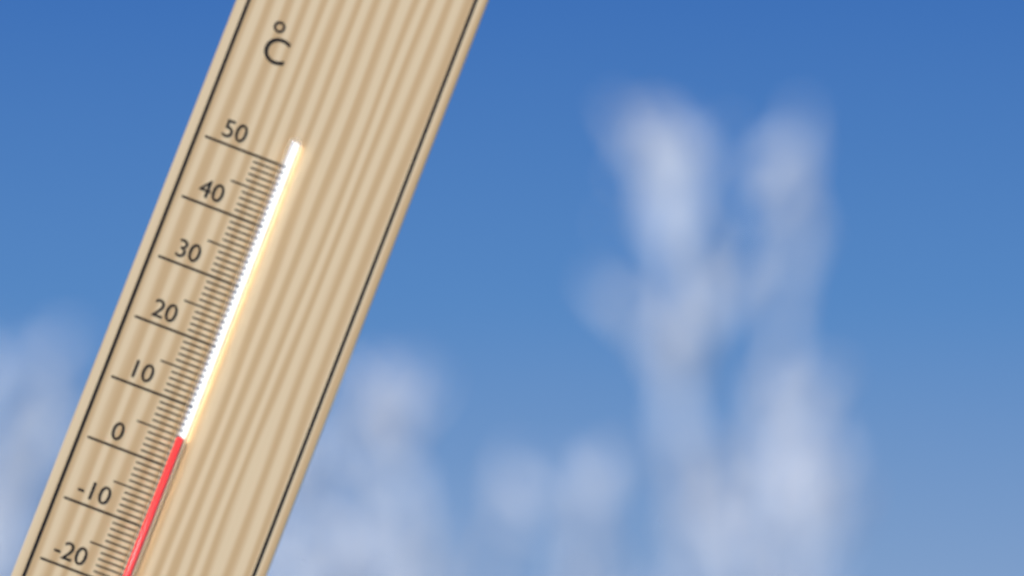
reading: 5 °C
